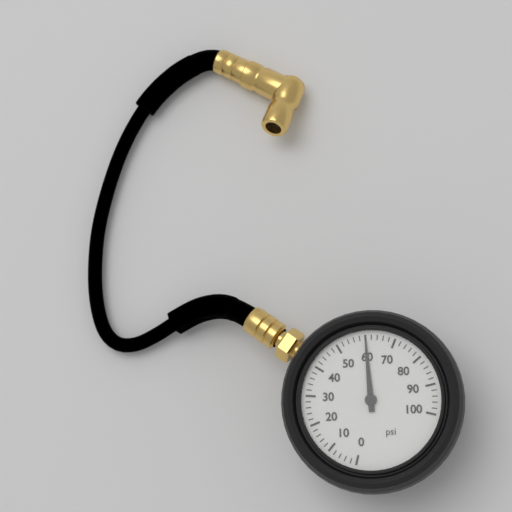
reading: 60 psi
